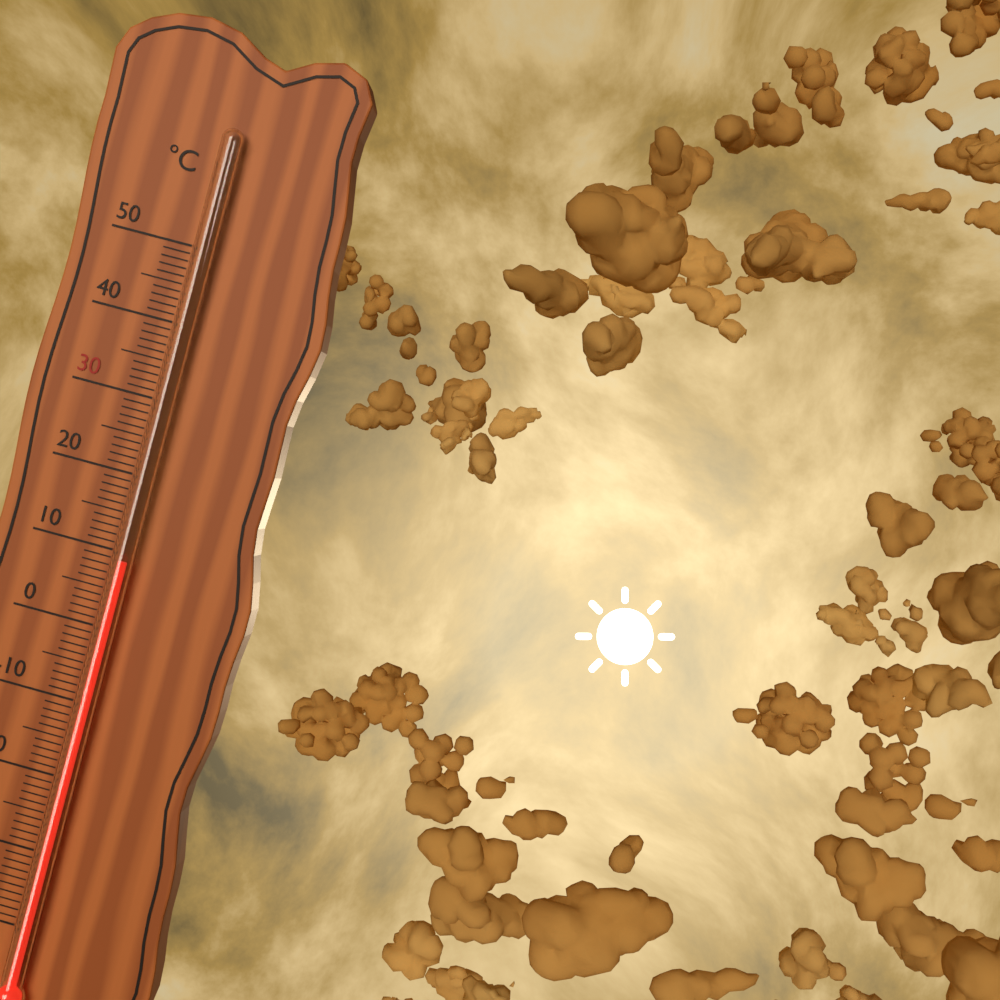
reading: 9 °C
